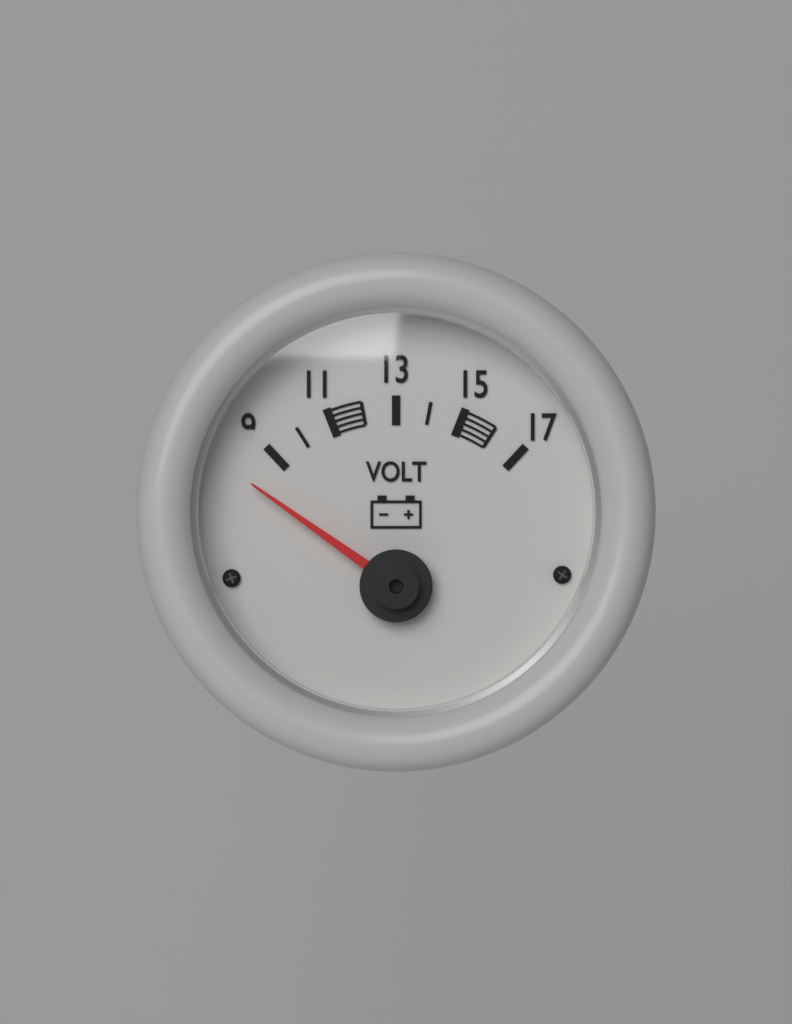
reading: 7.9 V
